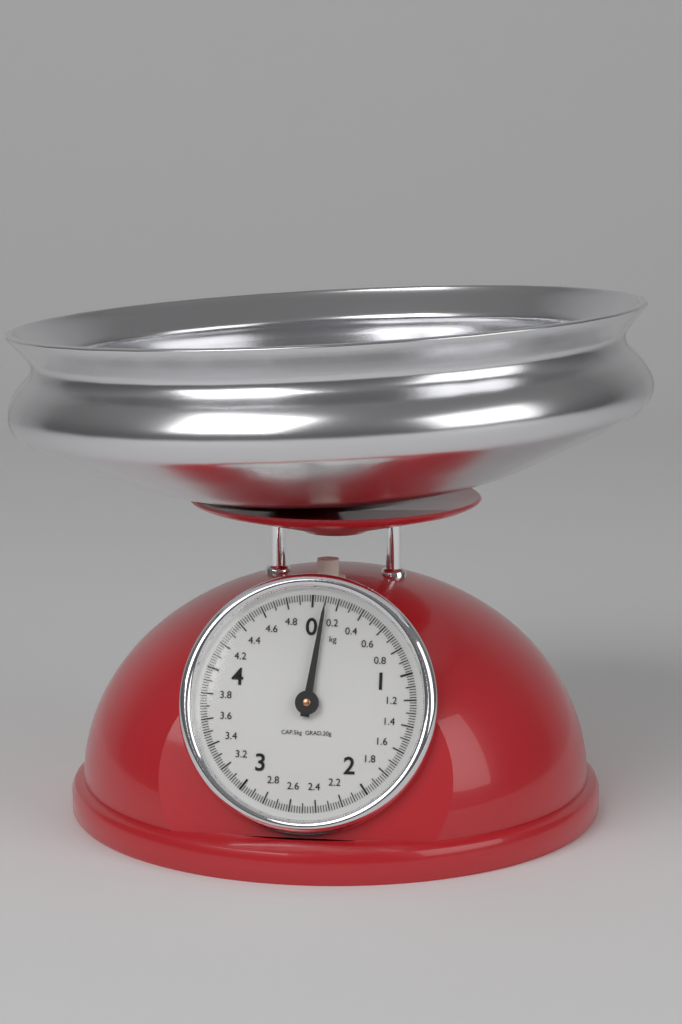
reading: 0.10 kg
